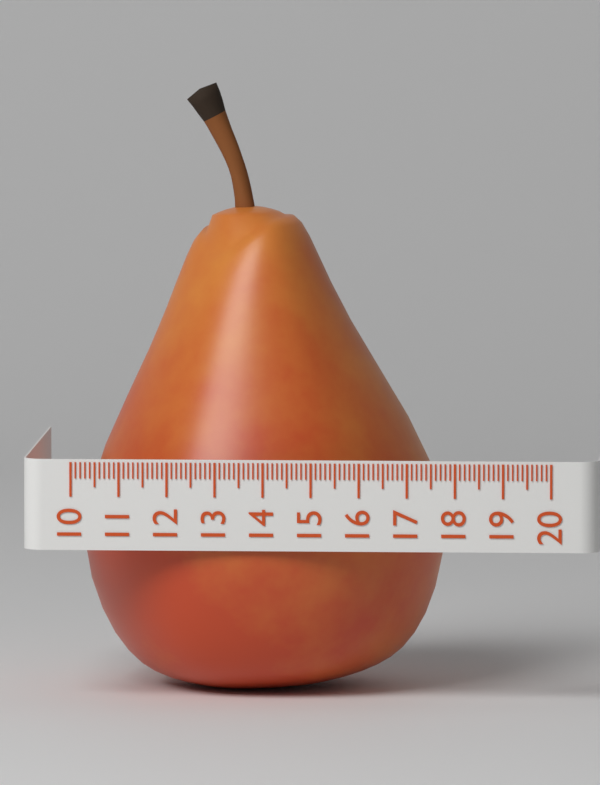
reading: 17.6 (no unit)
